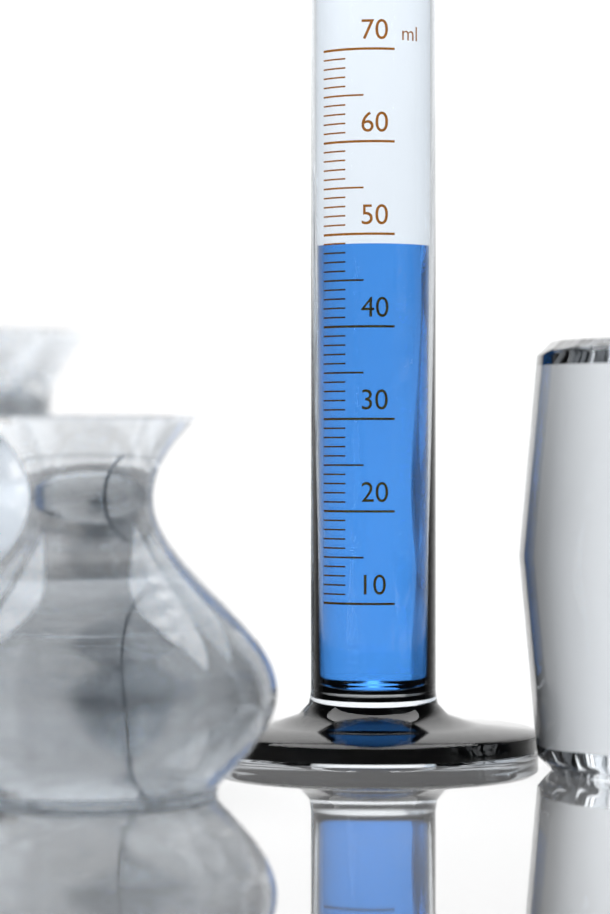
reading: 49 ml
